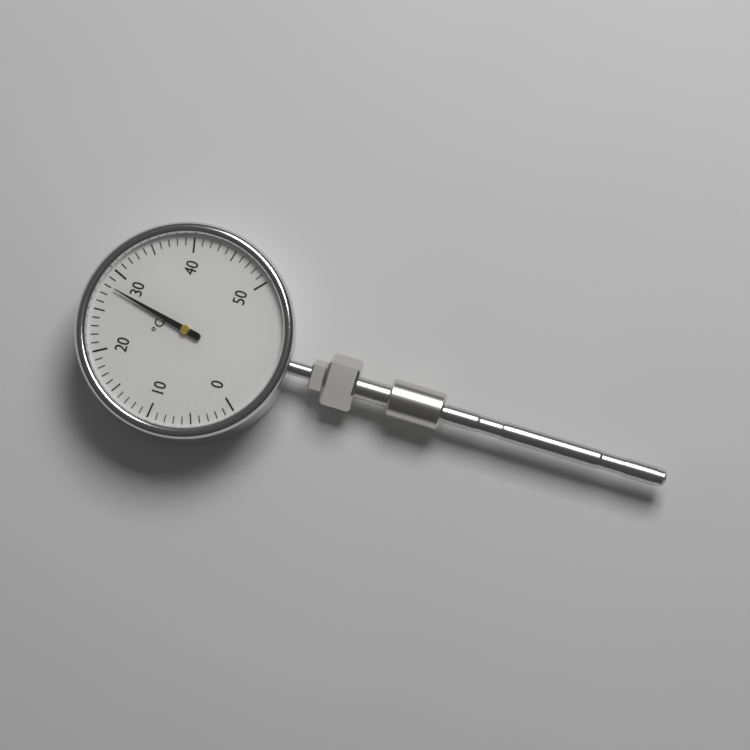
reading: 28 °C
